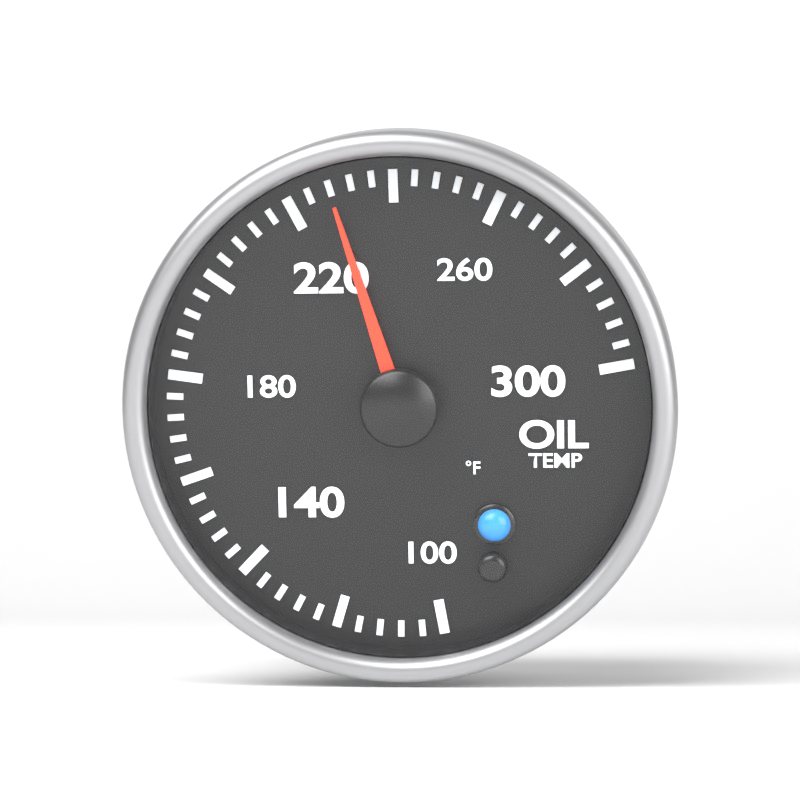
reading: 228 °F
